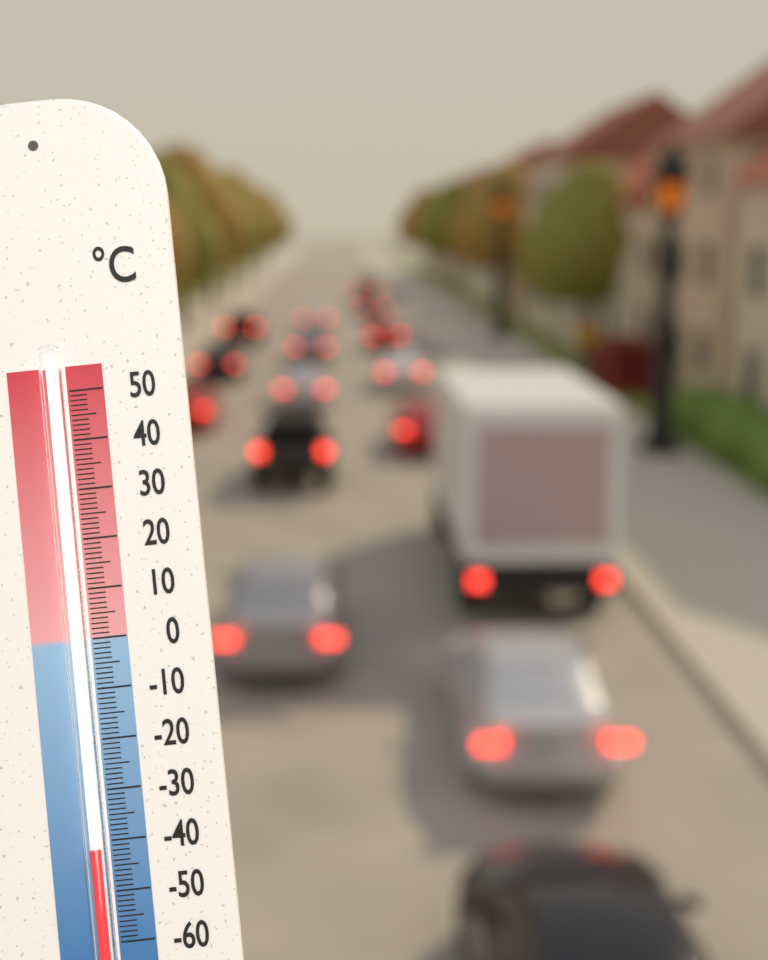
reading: -41 °C
